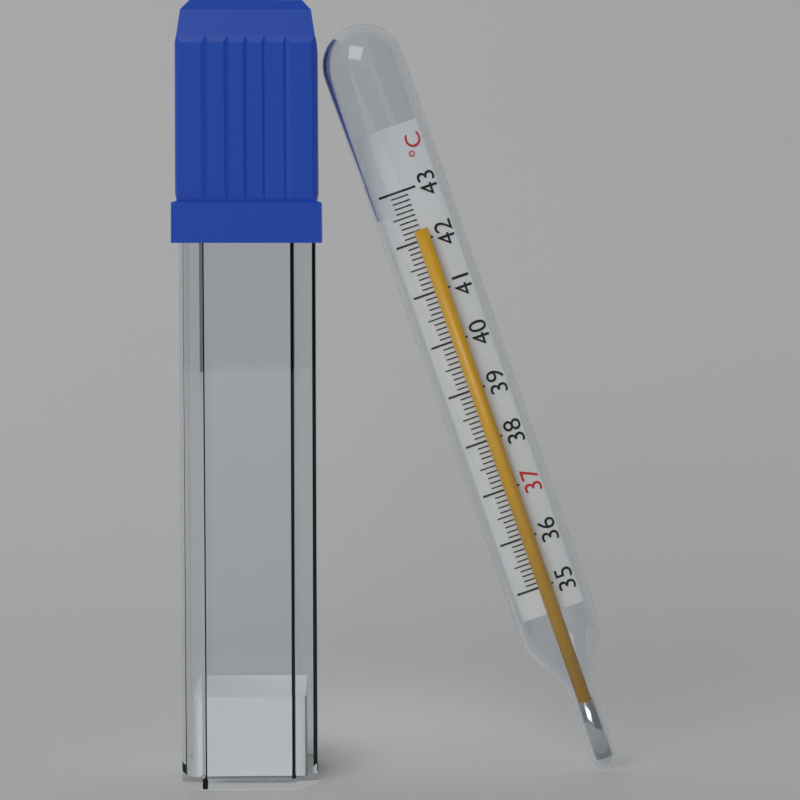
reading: 42.2 °C
